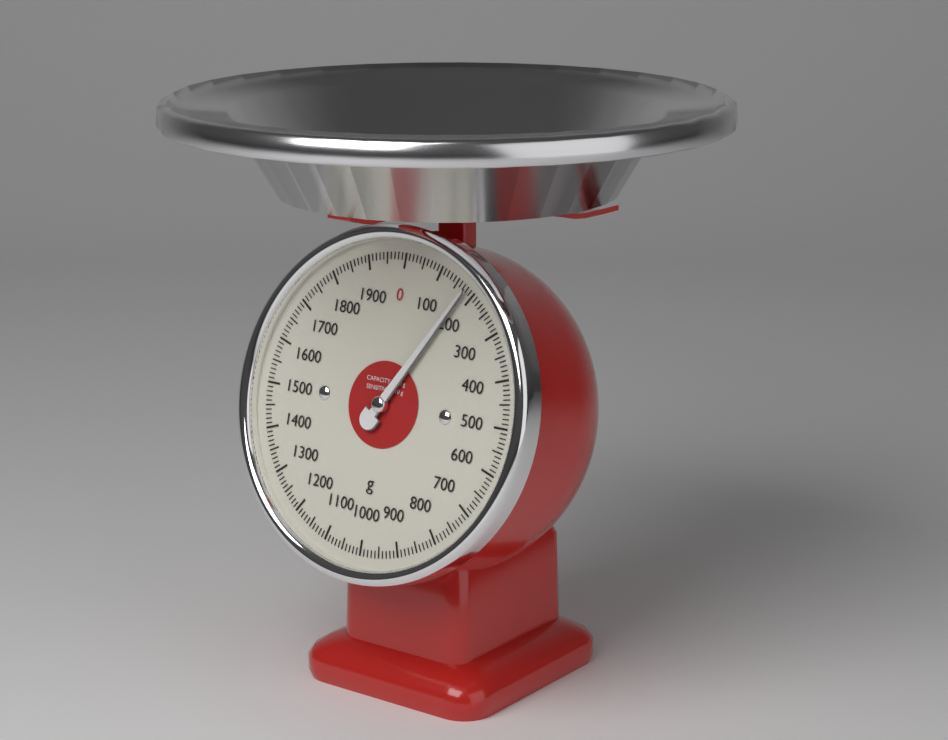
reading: 180 g
